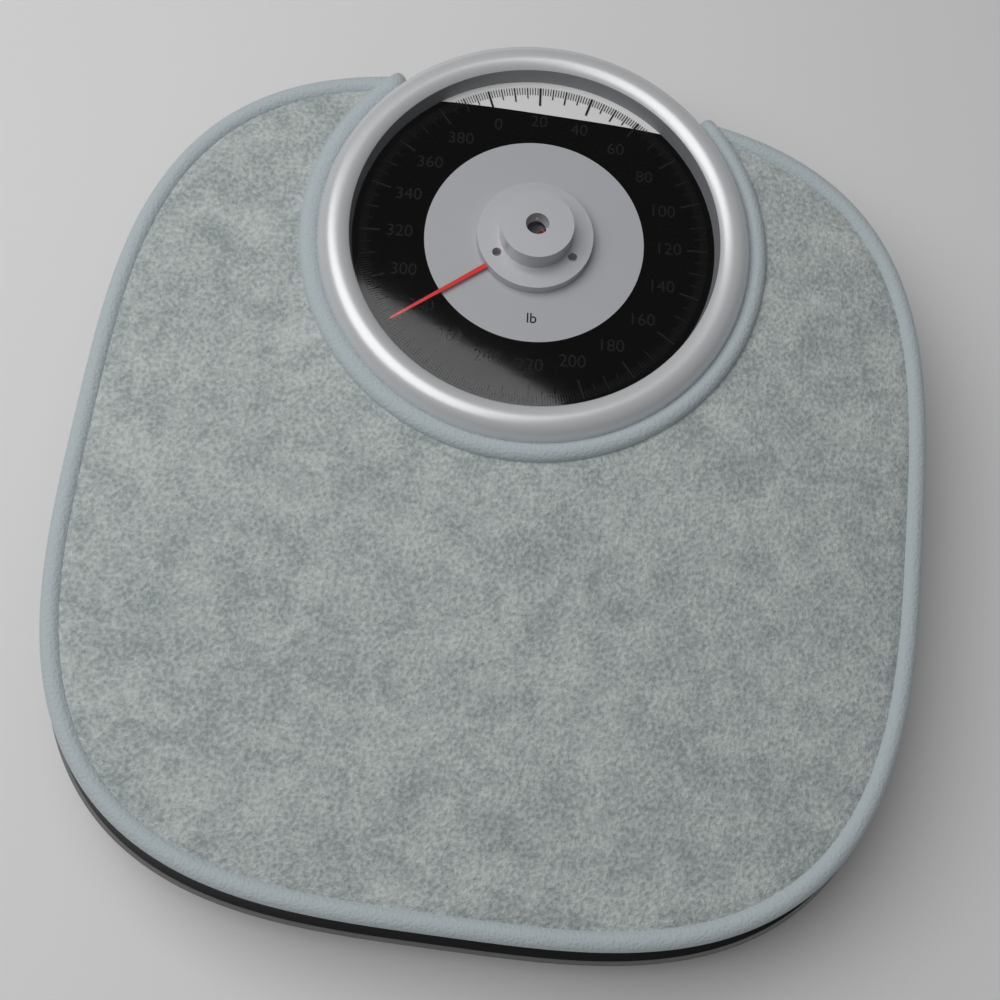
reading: 281 lb
